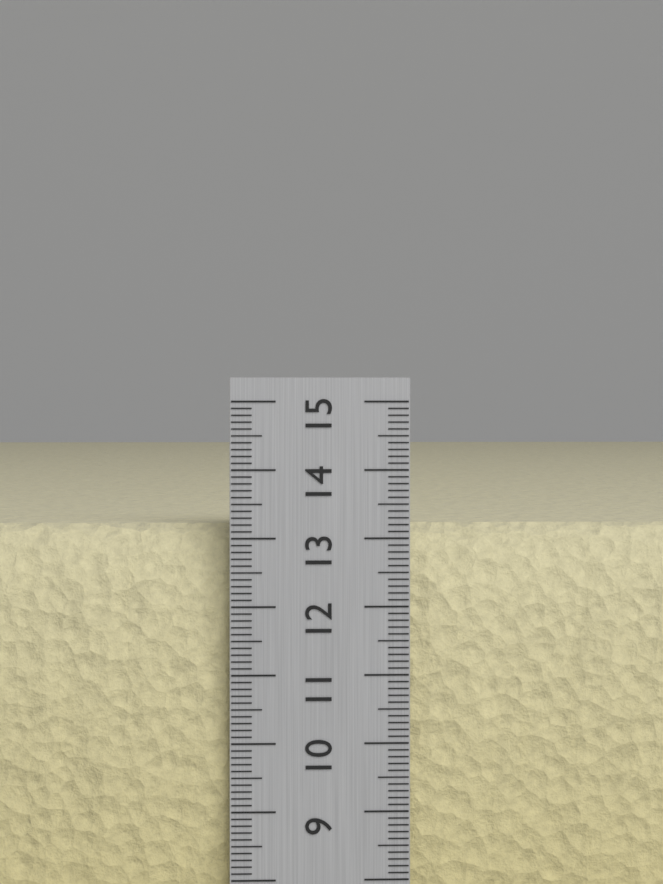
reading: 13.2 cm
